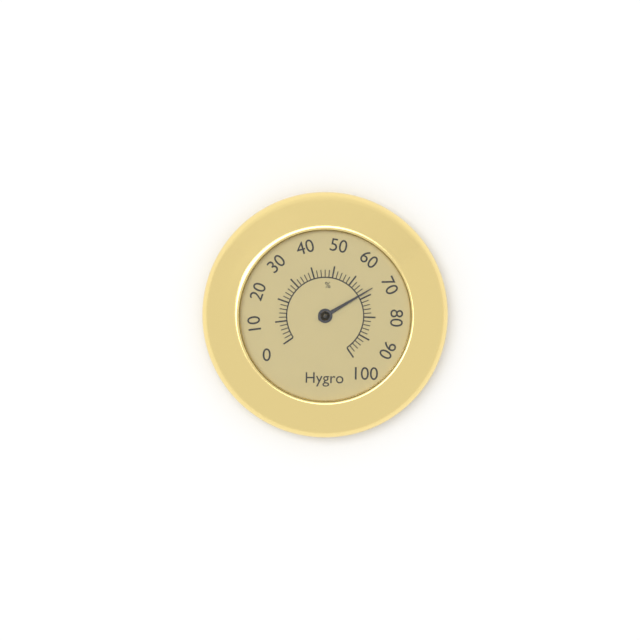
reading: 68 %
